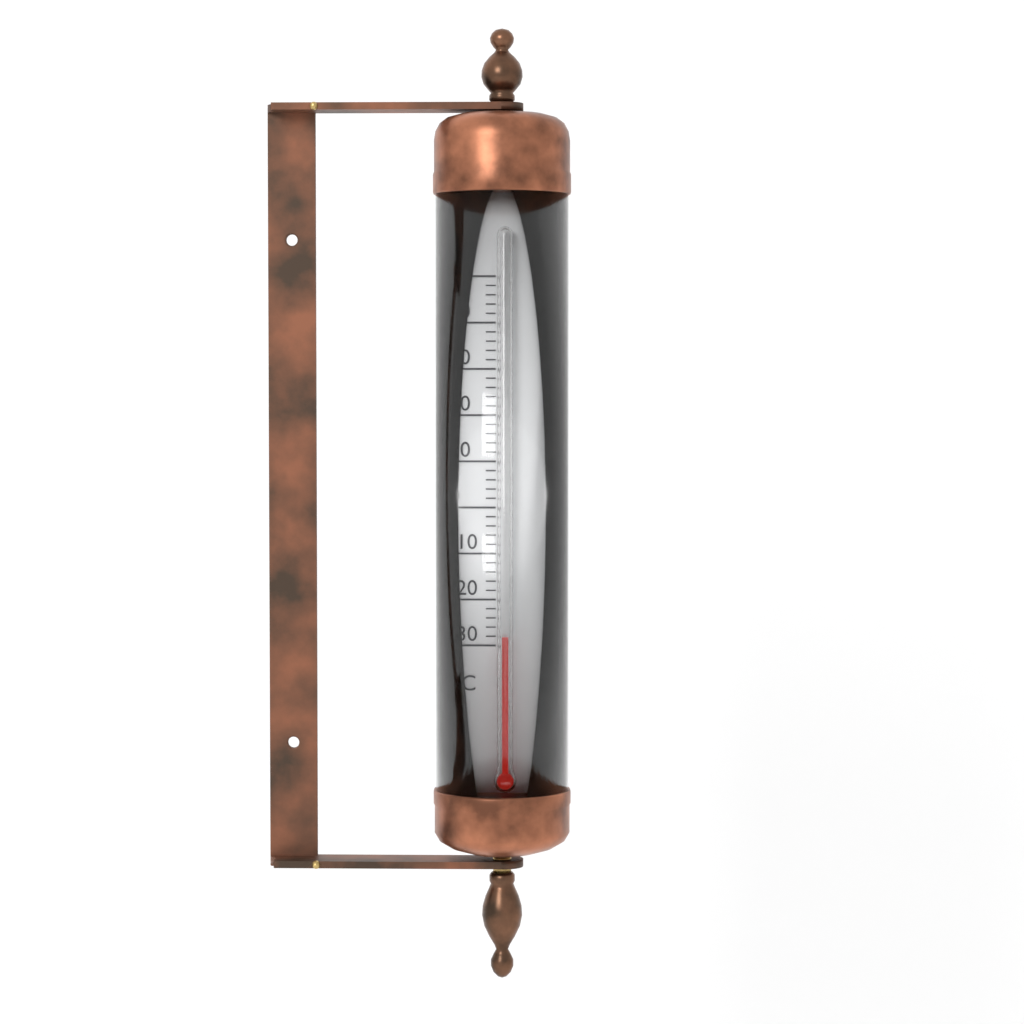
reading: -28 °C
